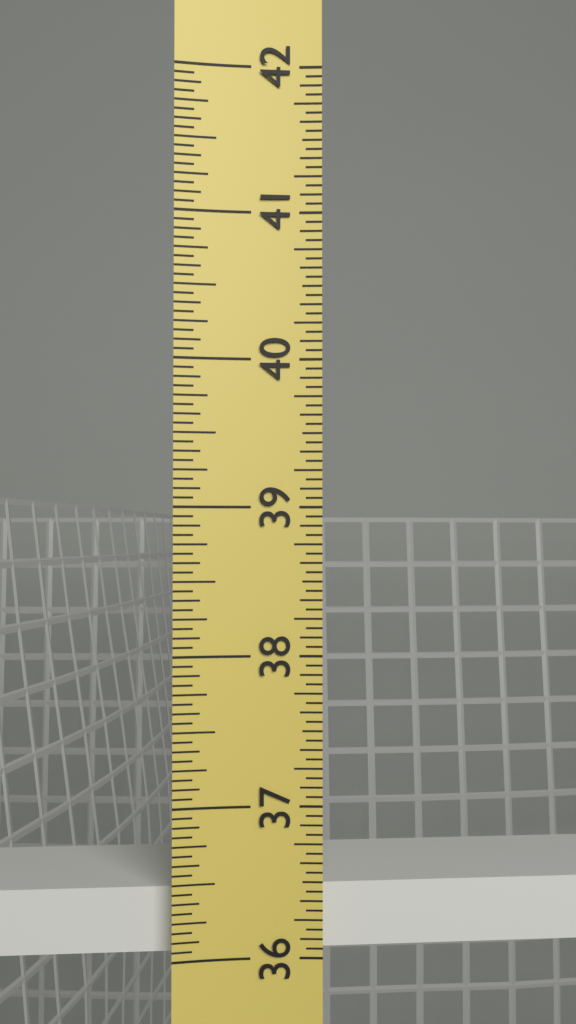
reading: 36.4375 in
